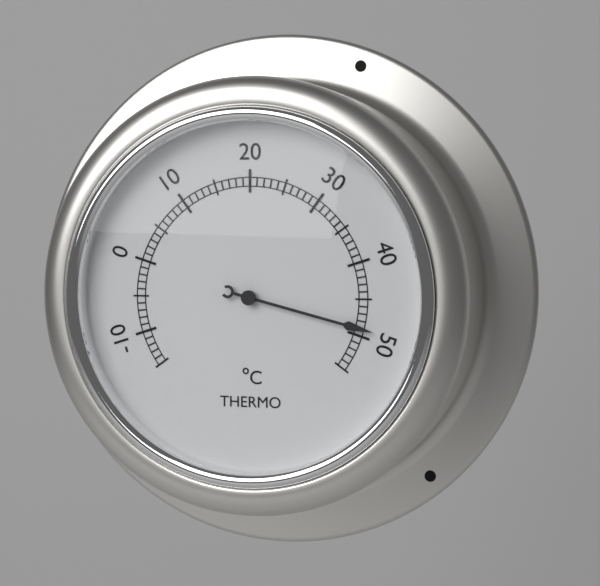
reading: 49 °C
